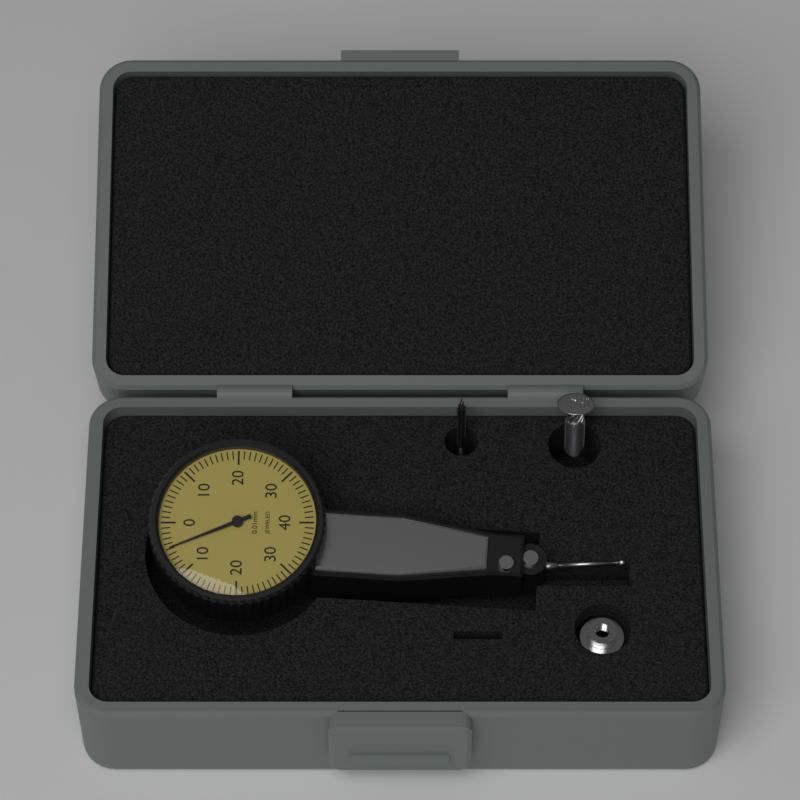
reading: 0.05 mm
